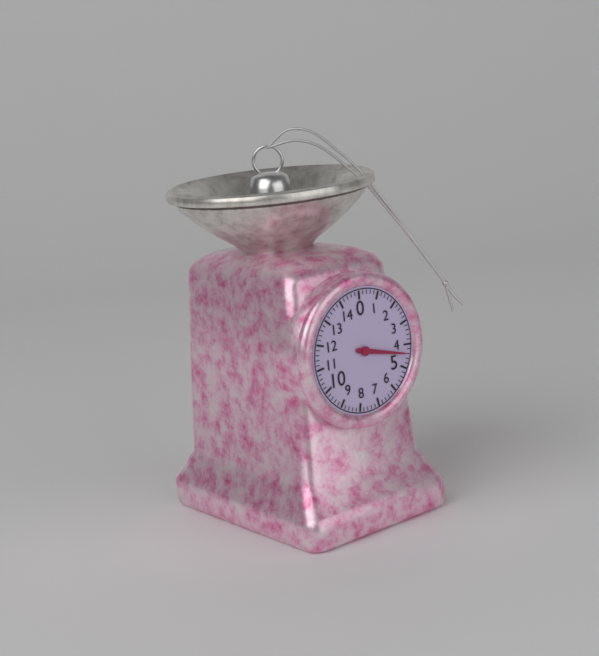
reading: 4.4 (no unit)
